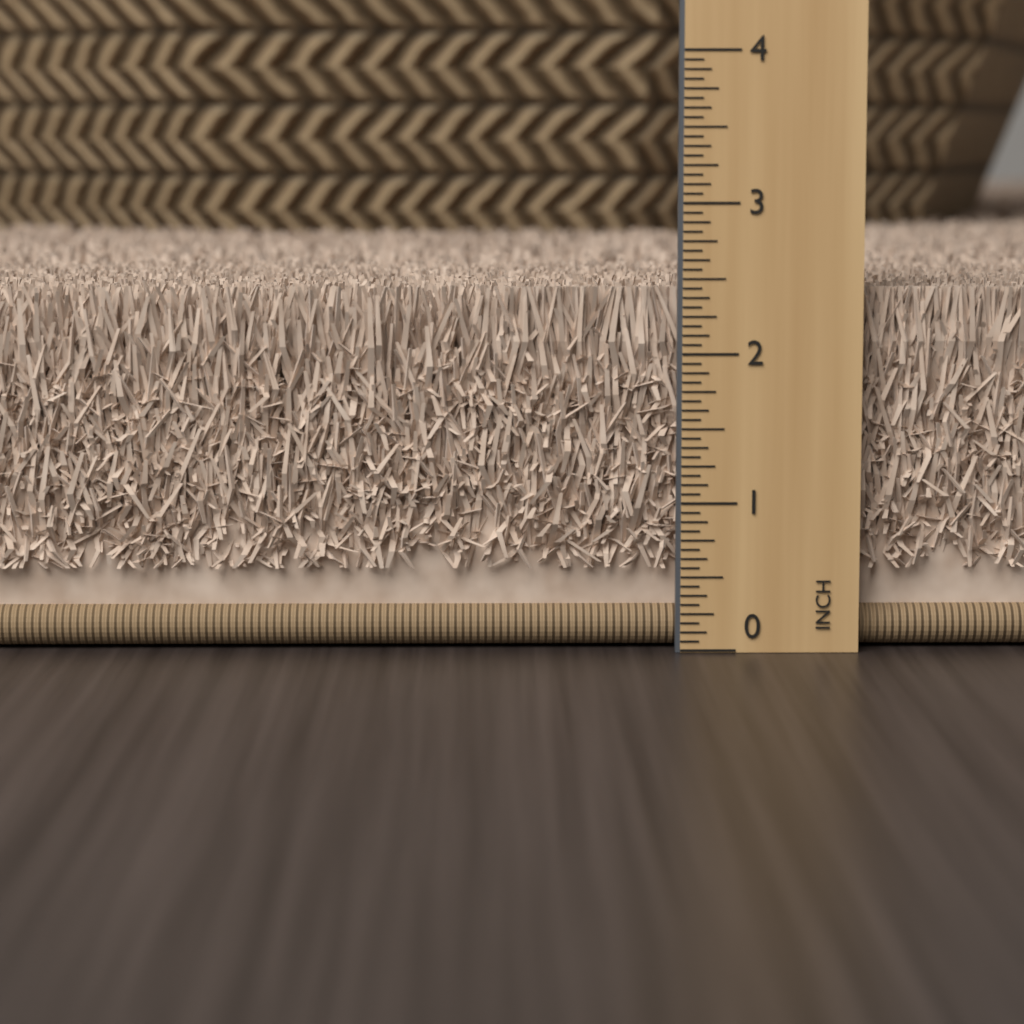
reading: 2.4375 in
